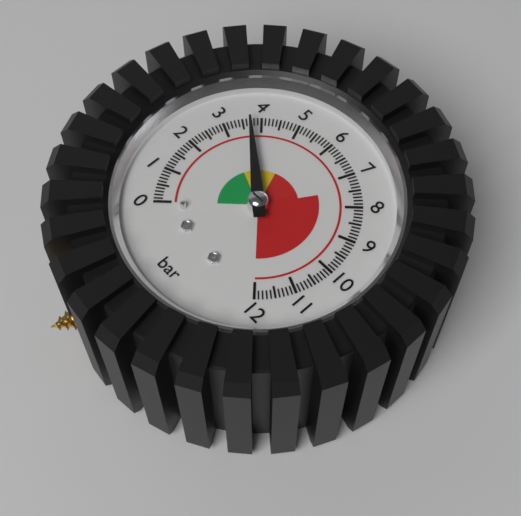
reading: 3.7 bar
